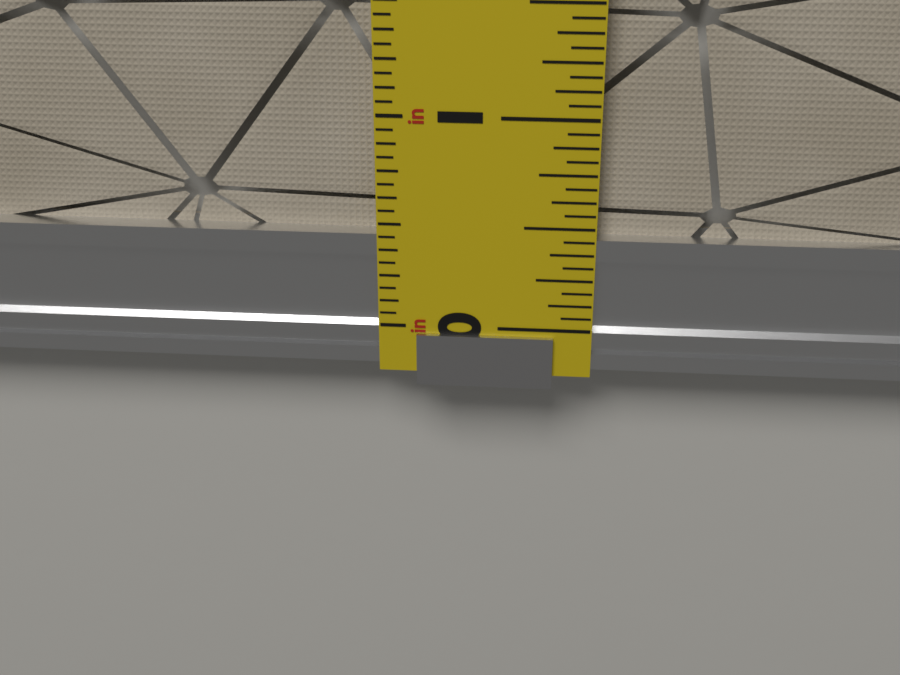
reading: 0.4375 in
